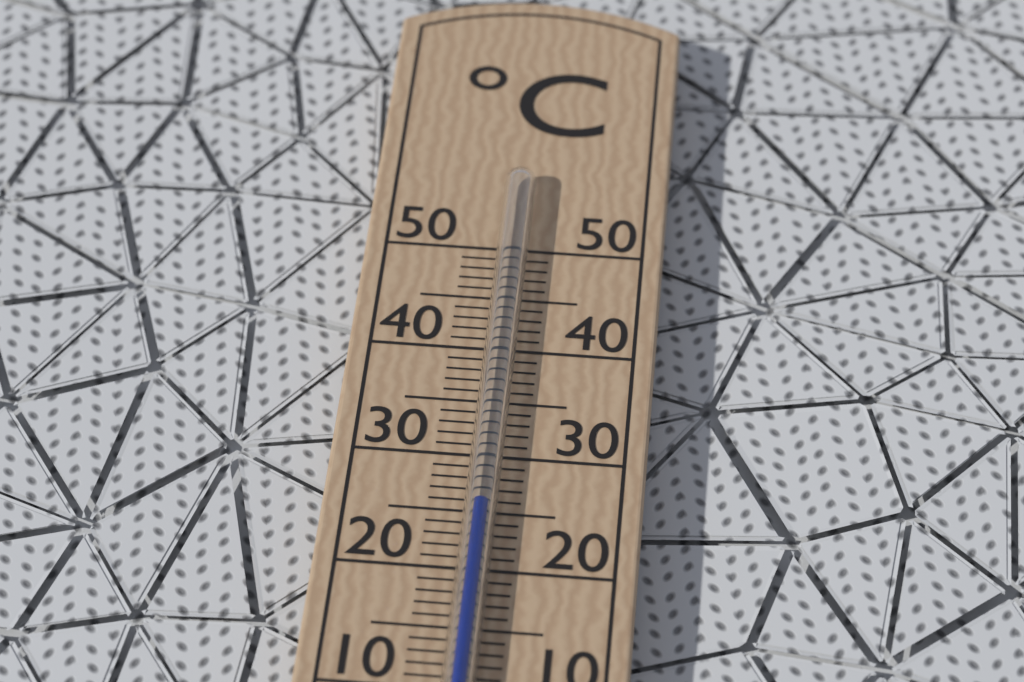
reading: 25 °C
